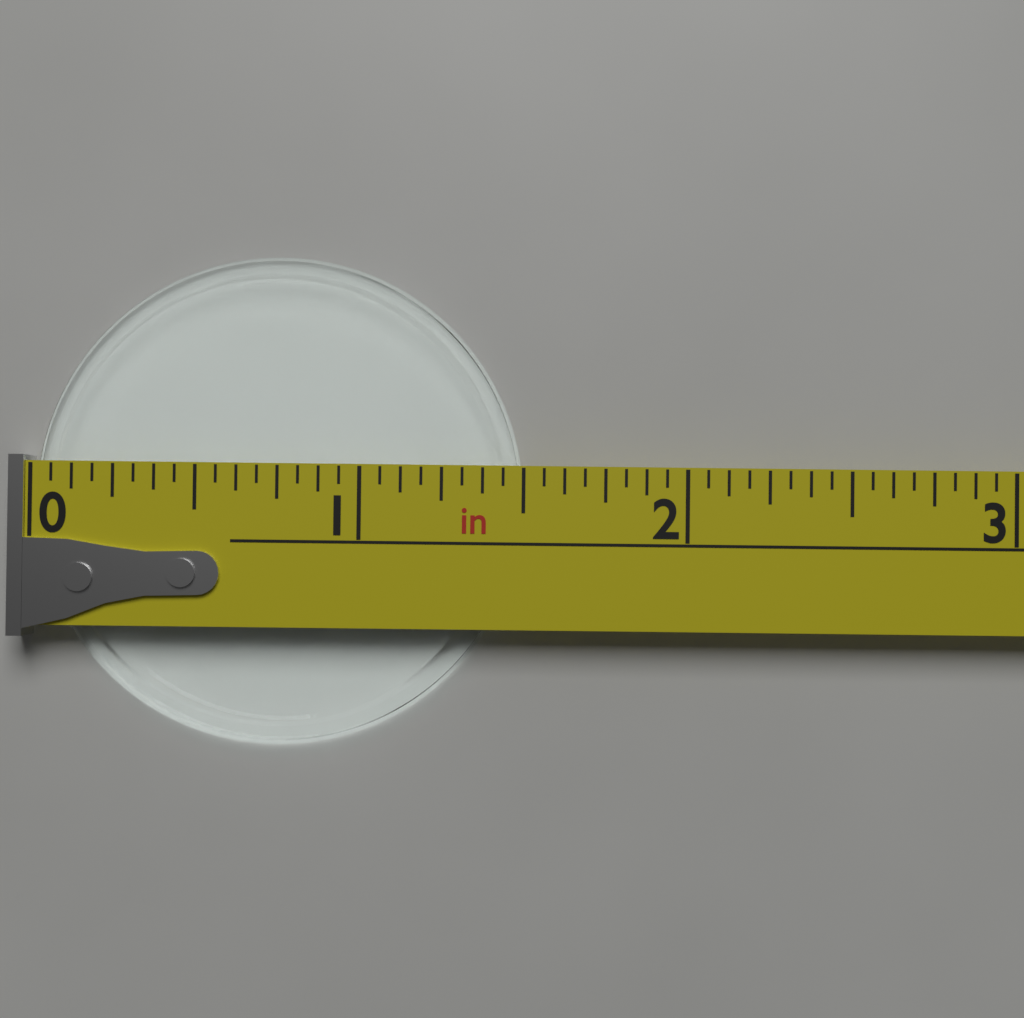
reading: 1.5000 in
